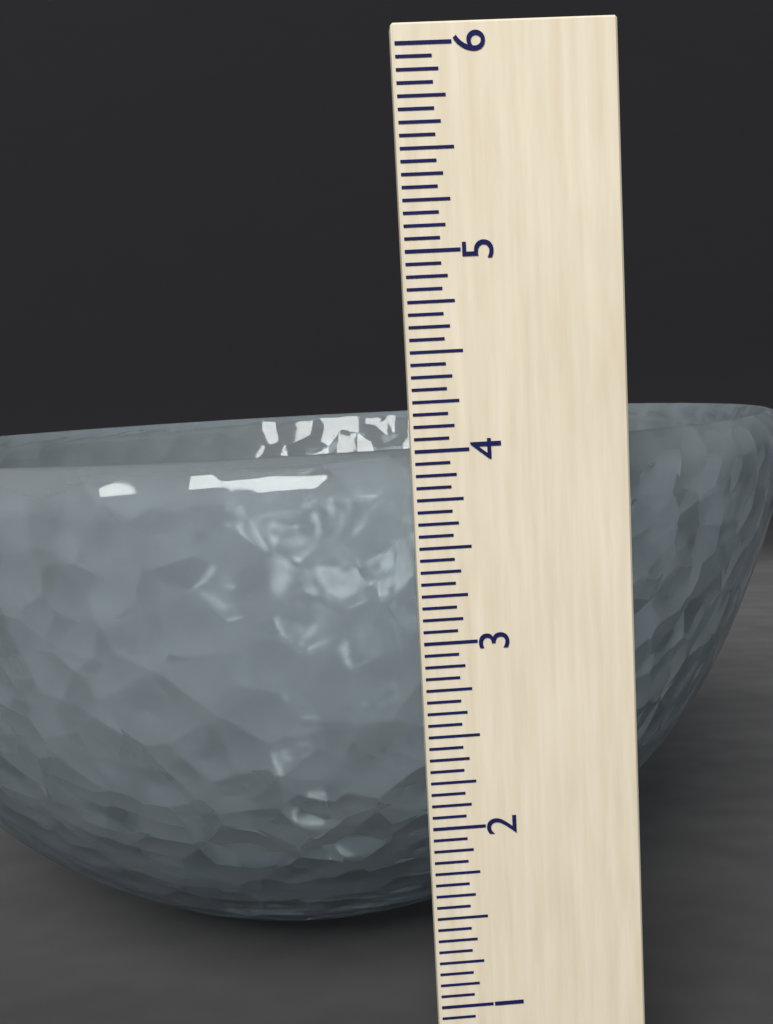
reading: 4.0000 (no unit)
